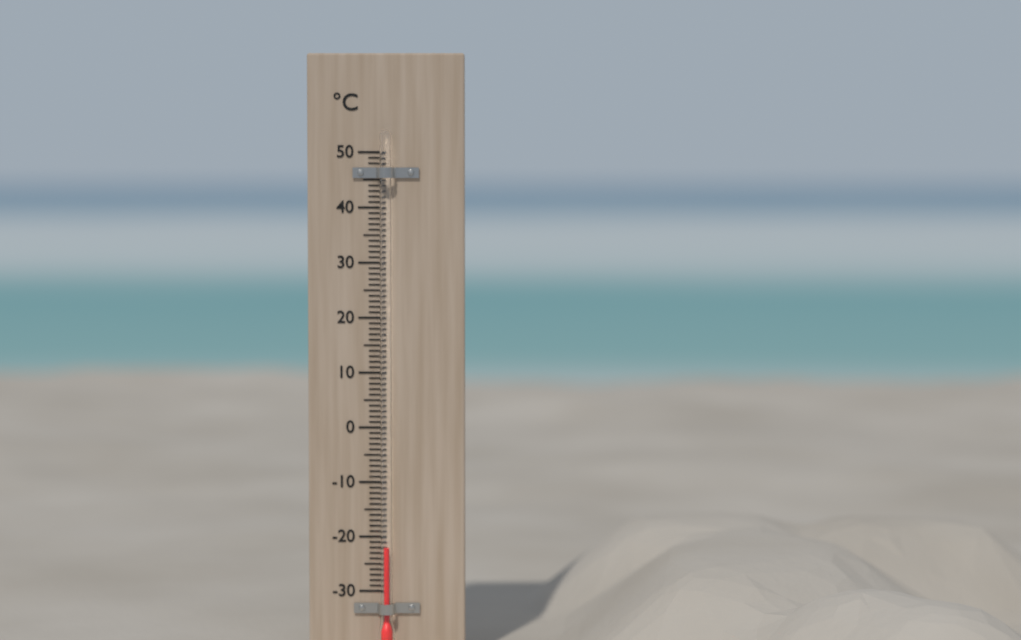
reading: -22 °C
